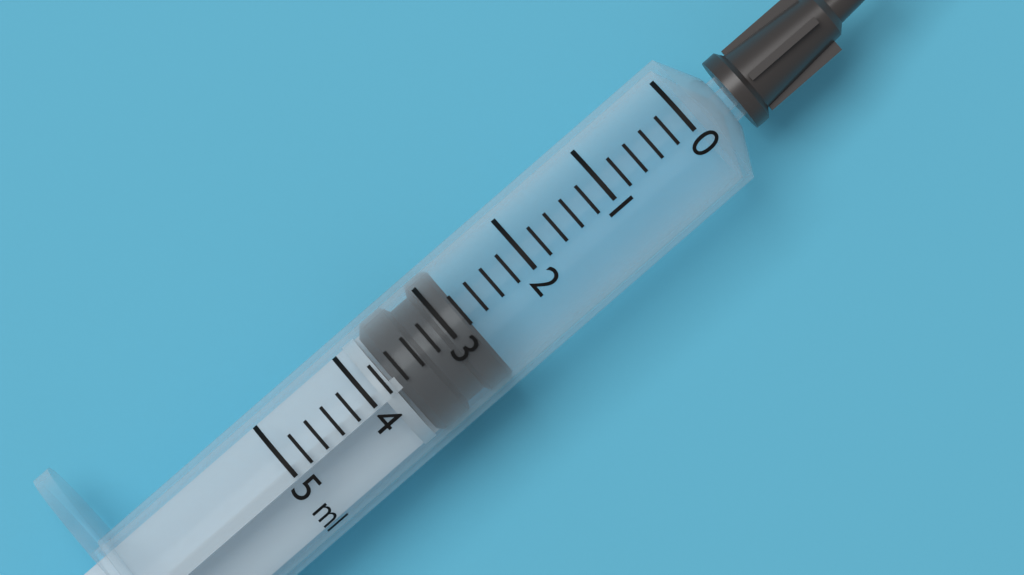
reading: 2.8 ml
